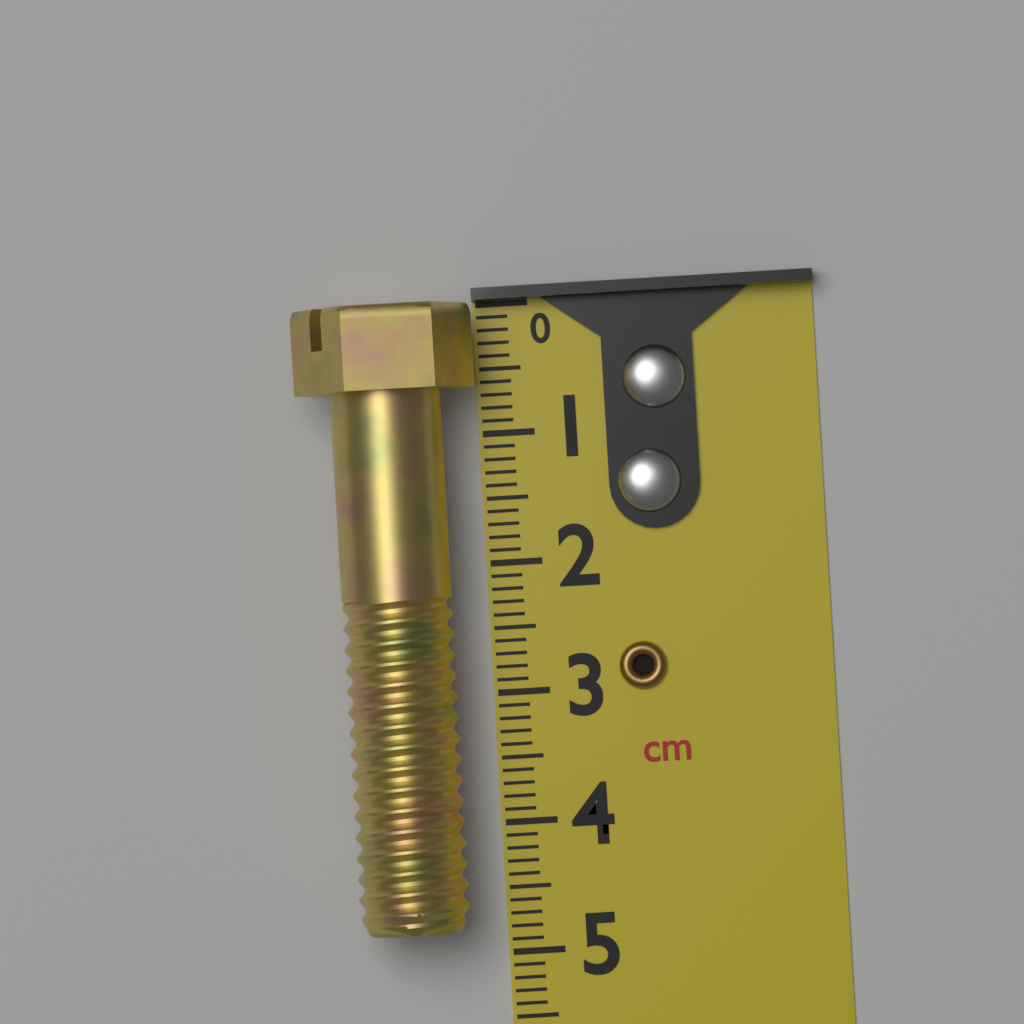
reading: 4.8 cm
